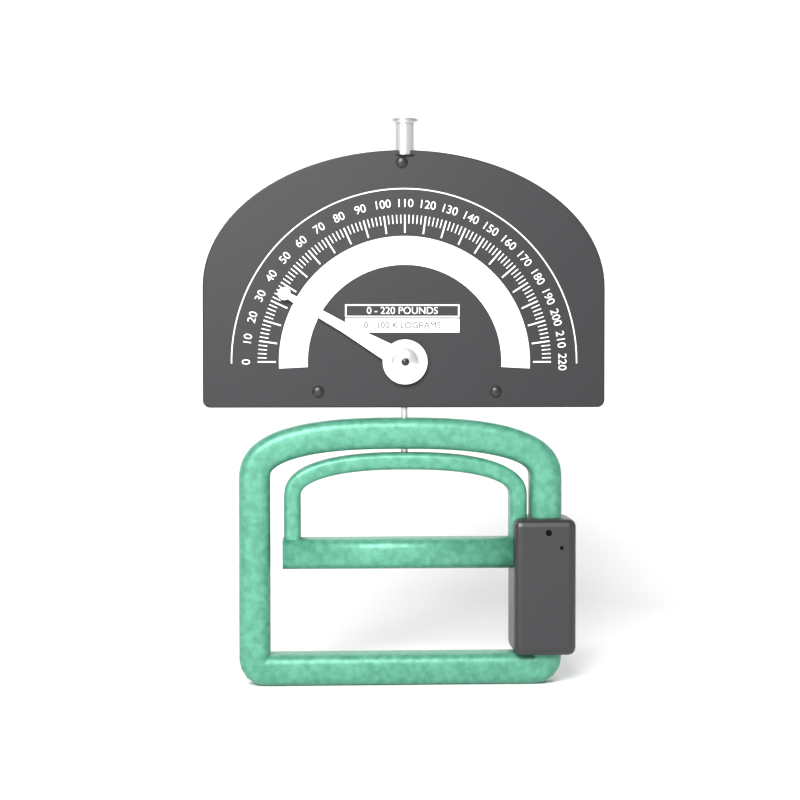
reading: 36 lb
